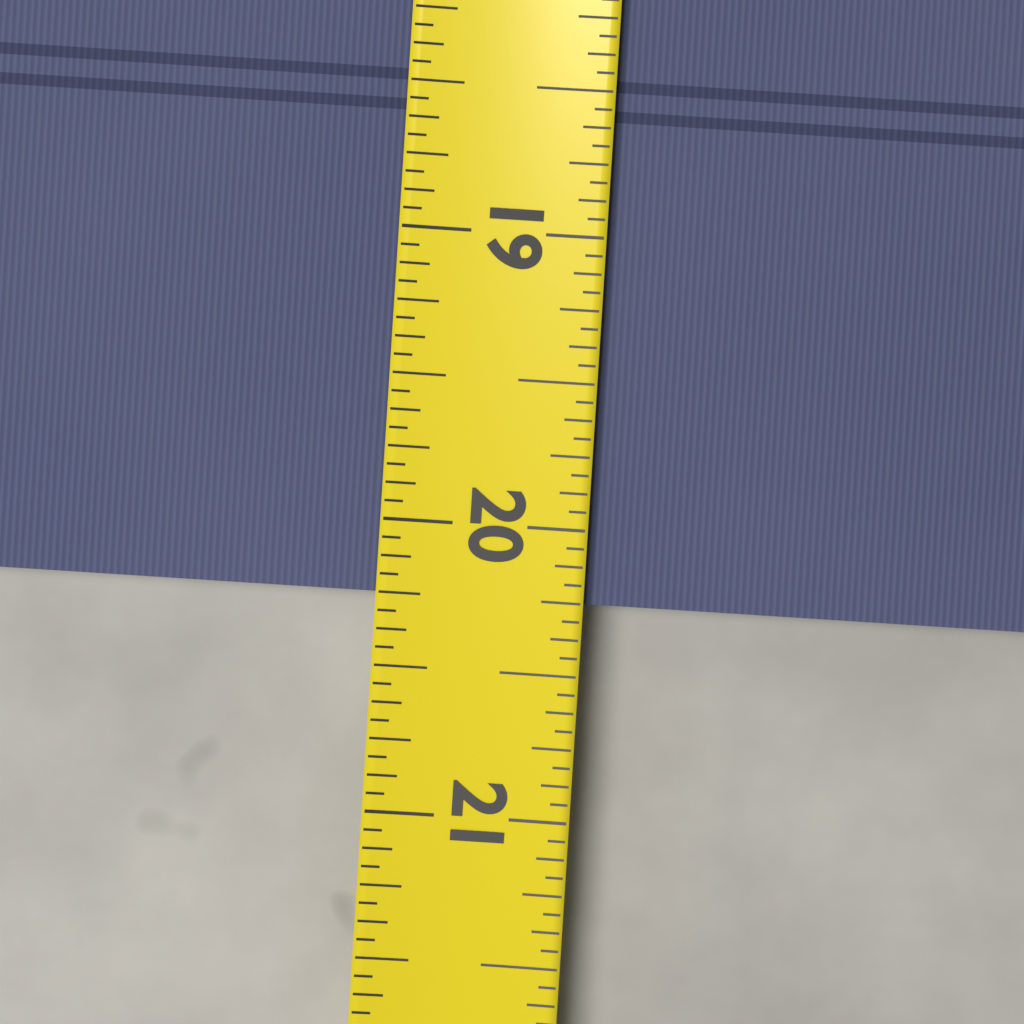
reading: 20.2500 (no unit)
